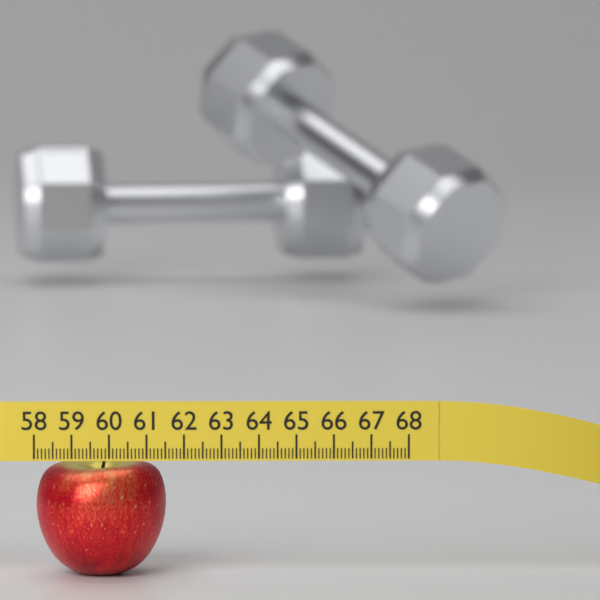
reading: 61.5 (no unit)
